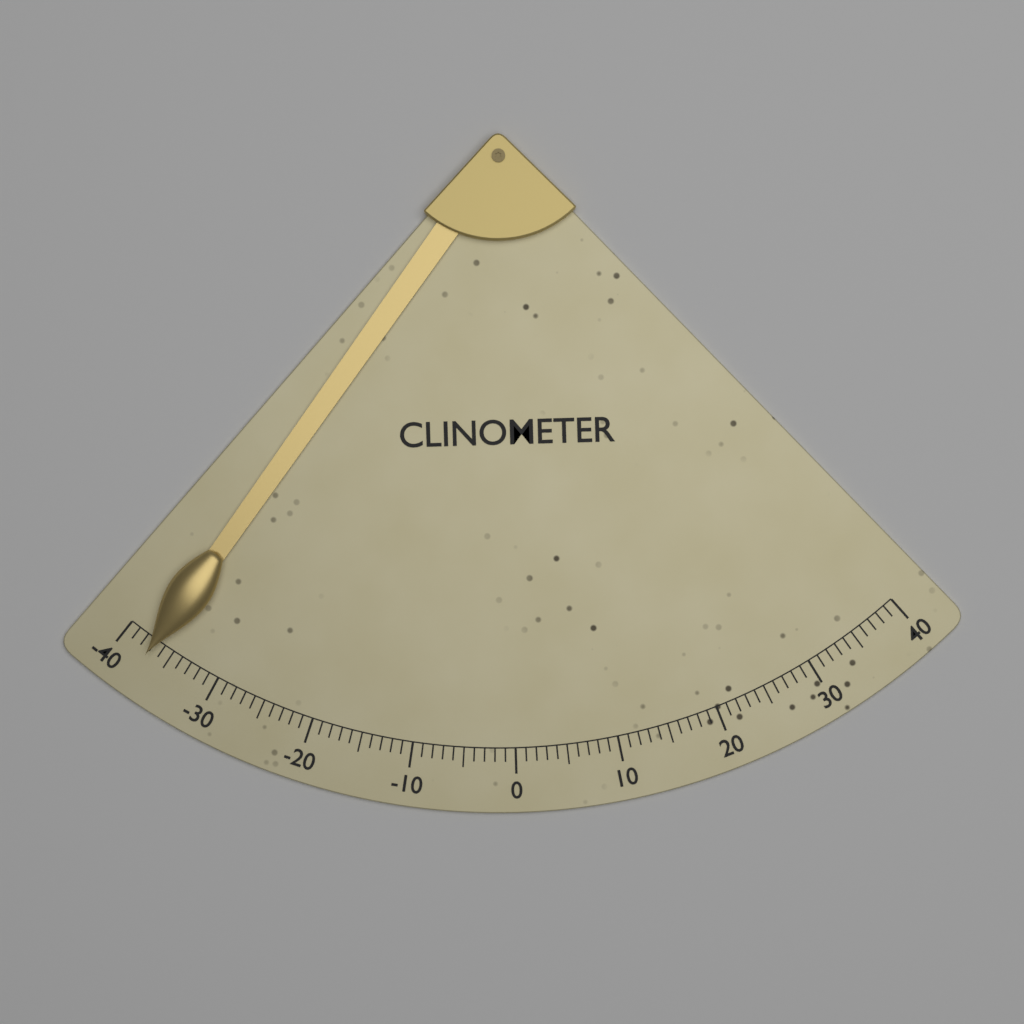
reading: -37 (no unit)
